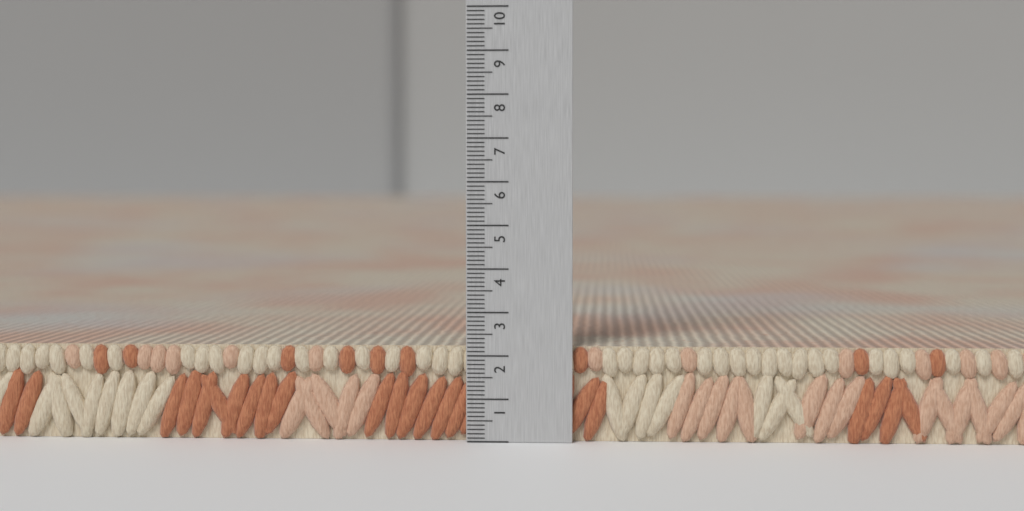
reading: 2.2 (no unit)
